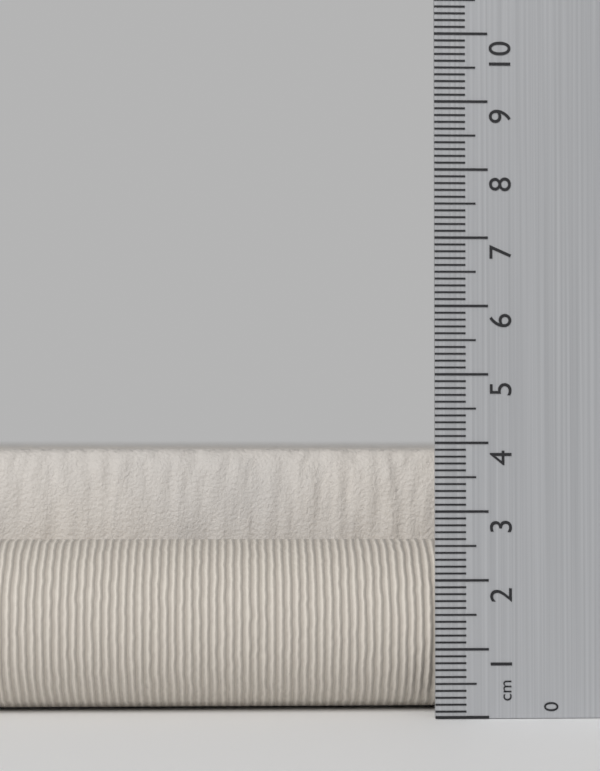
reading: 3.9 cm
